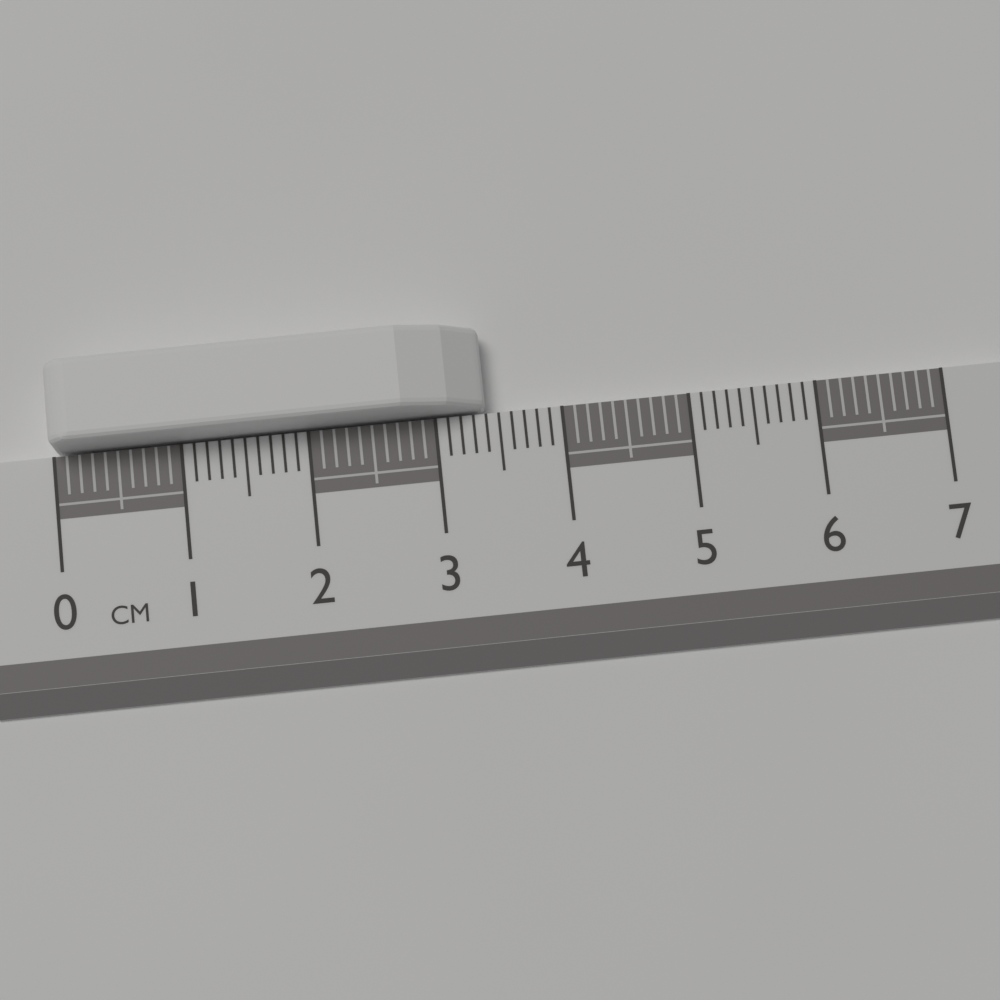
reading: 3.4 cm
